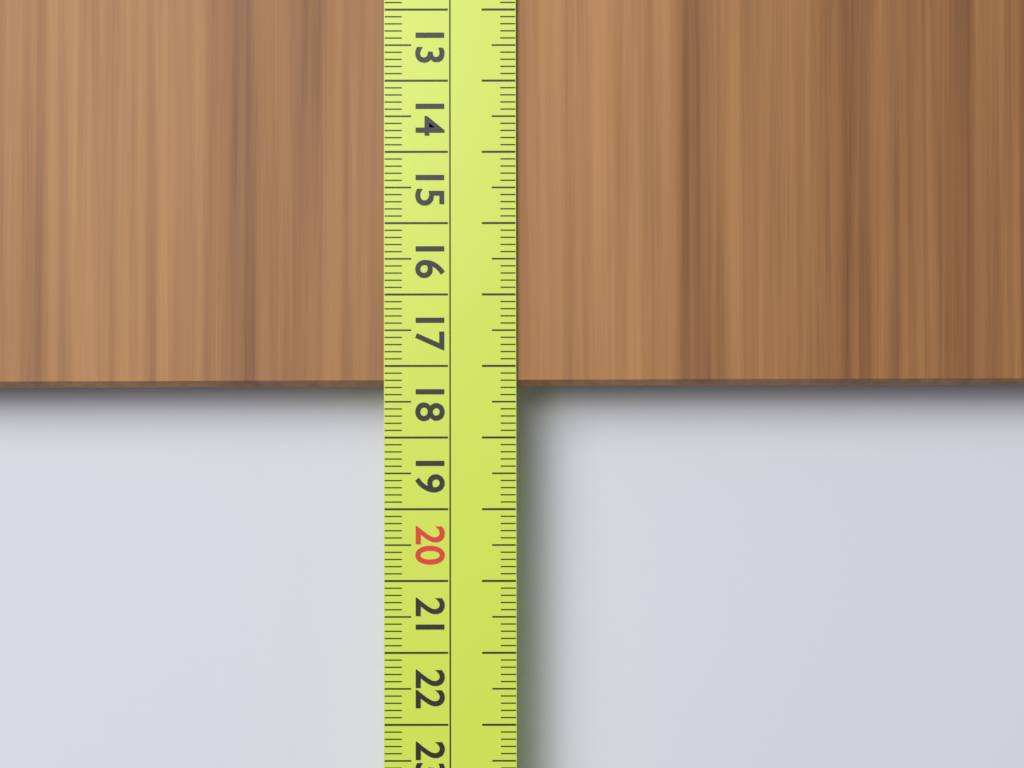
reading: 17.3 cm
